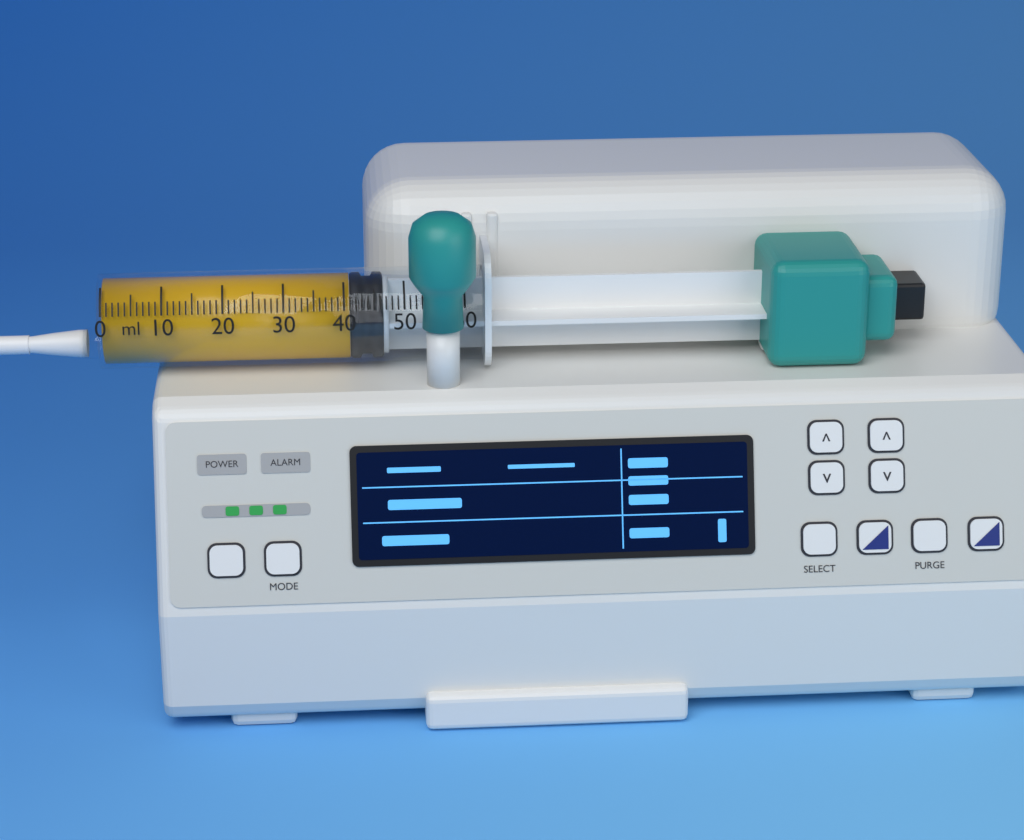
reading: 41 ml
